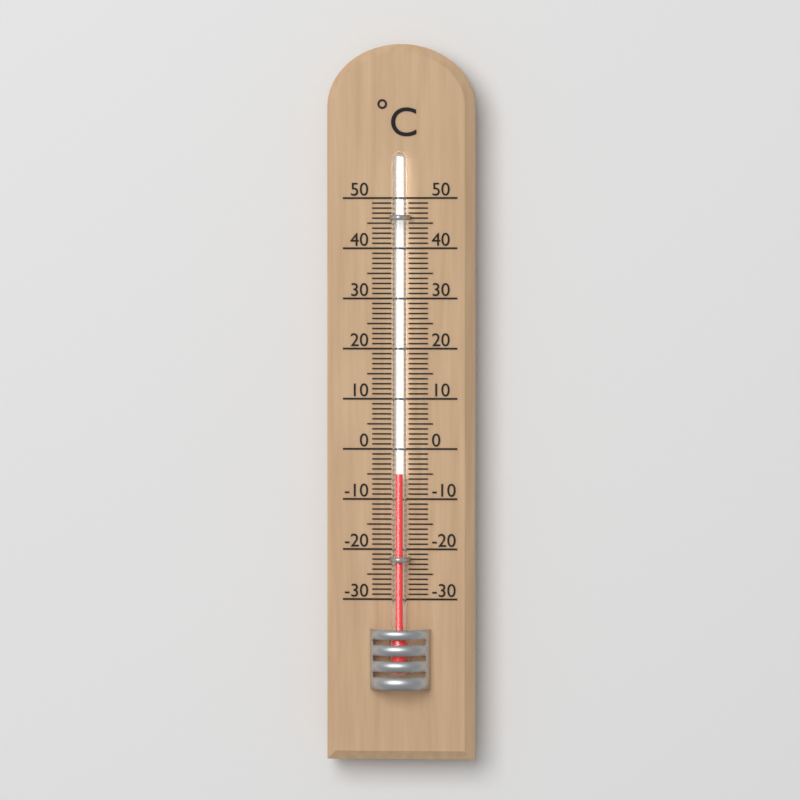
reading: -5 °C
